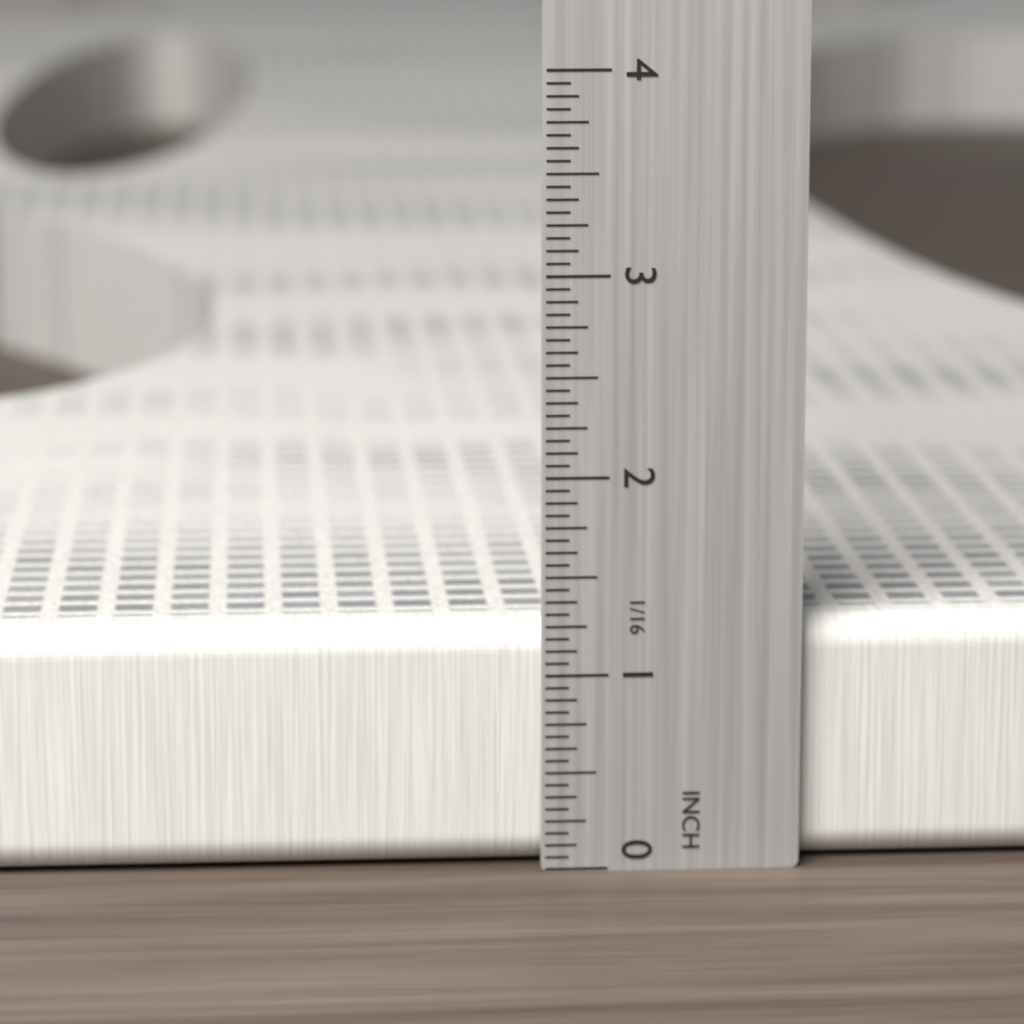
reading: 1.2500 in
